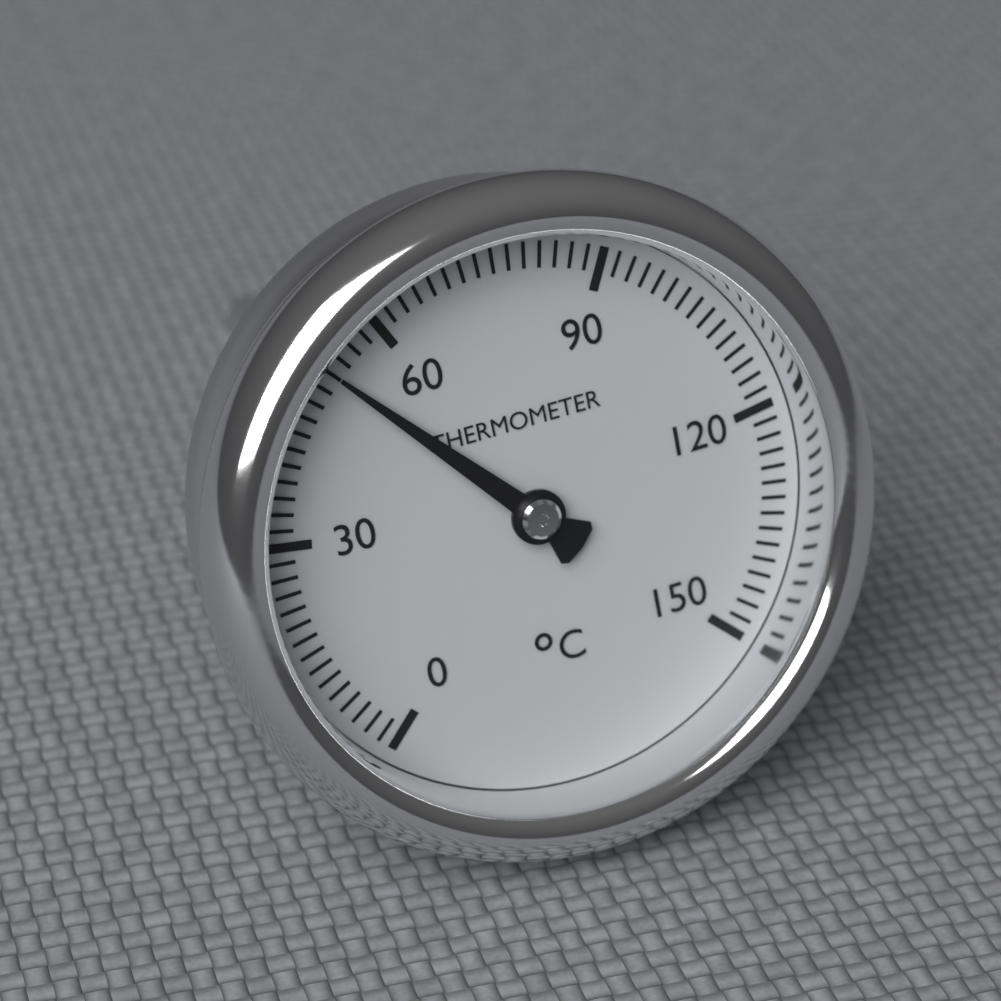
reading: 52 °C
